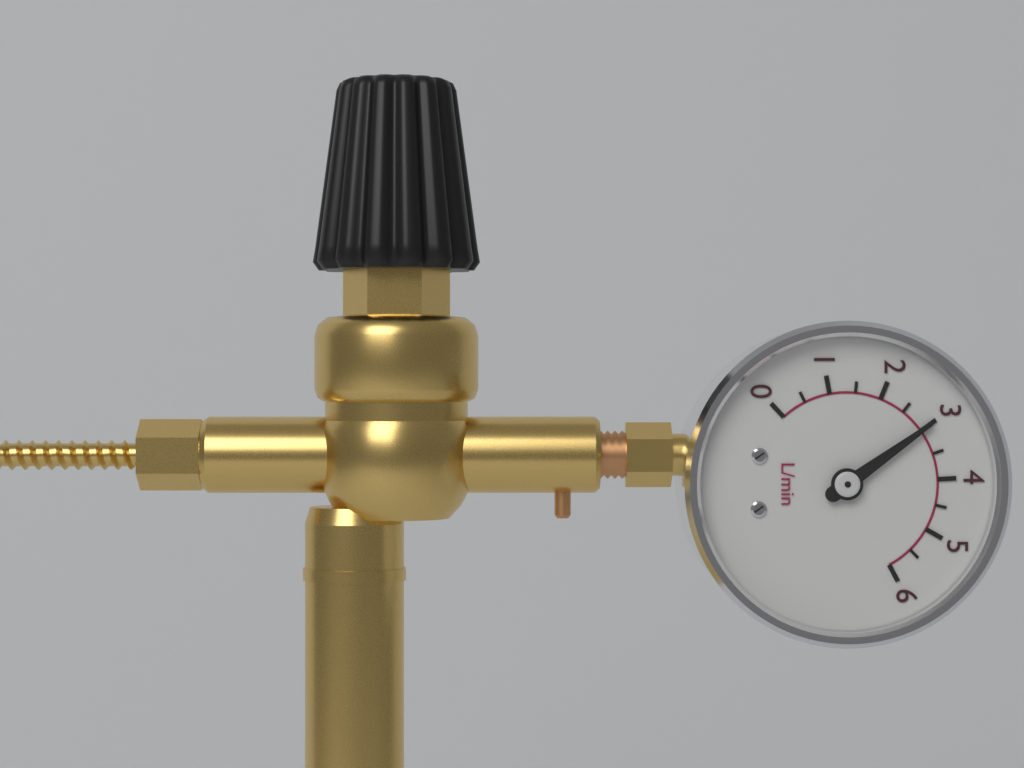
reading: 3.0 L/min
